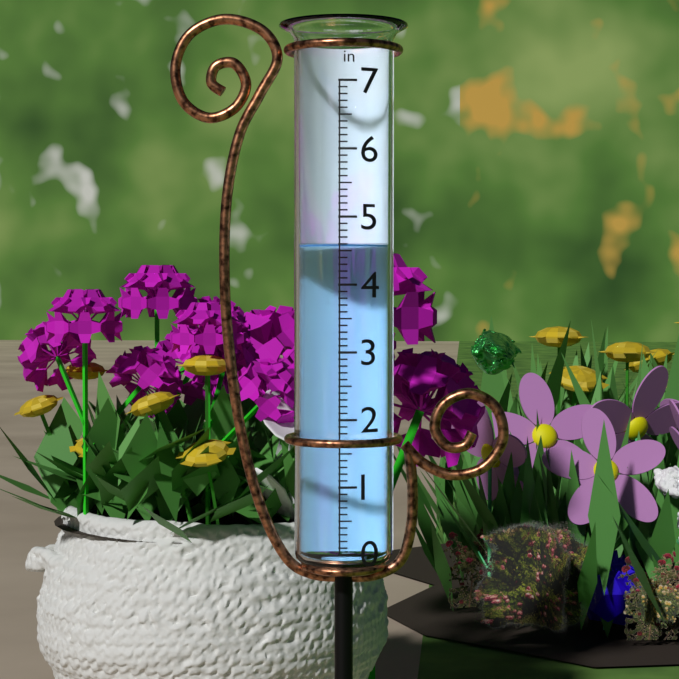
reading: 4.6 in
